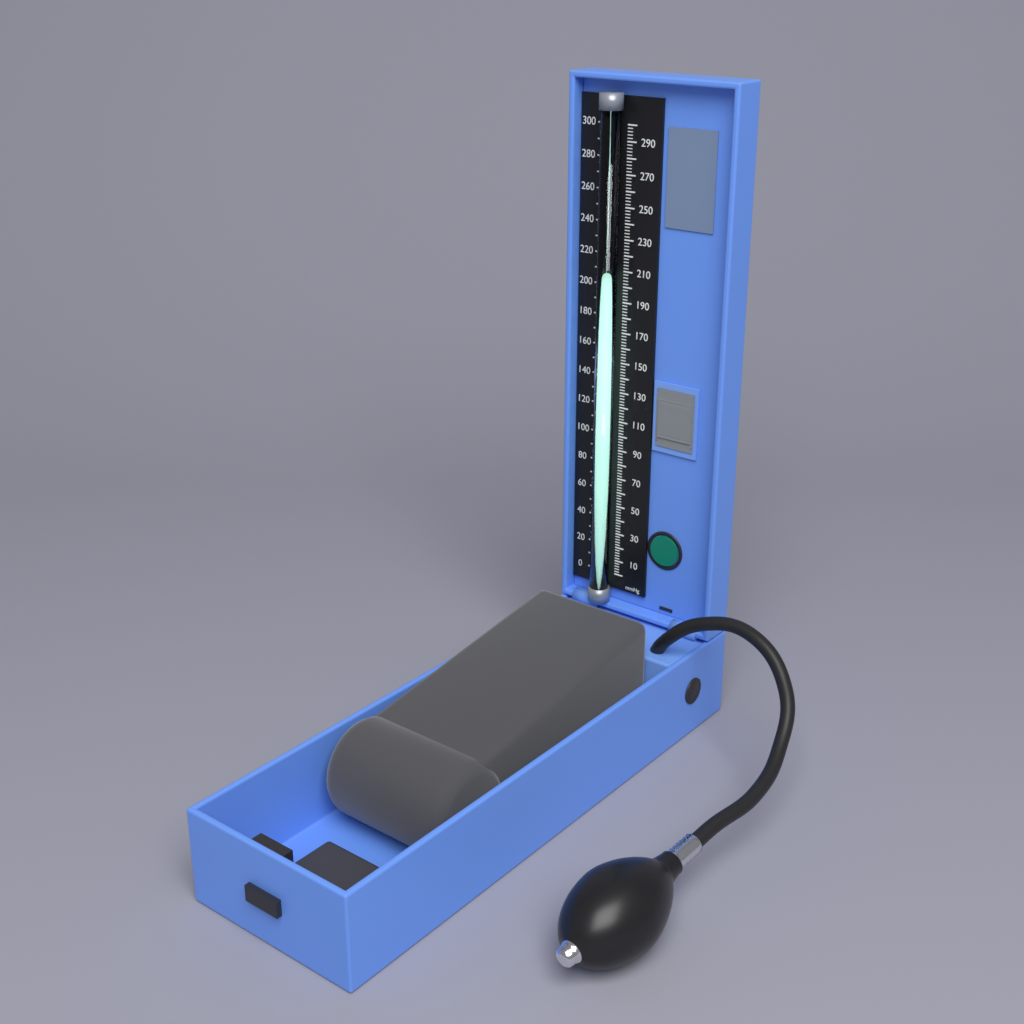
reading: 202 mmHg
